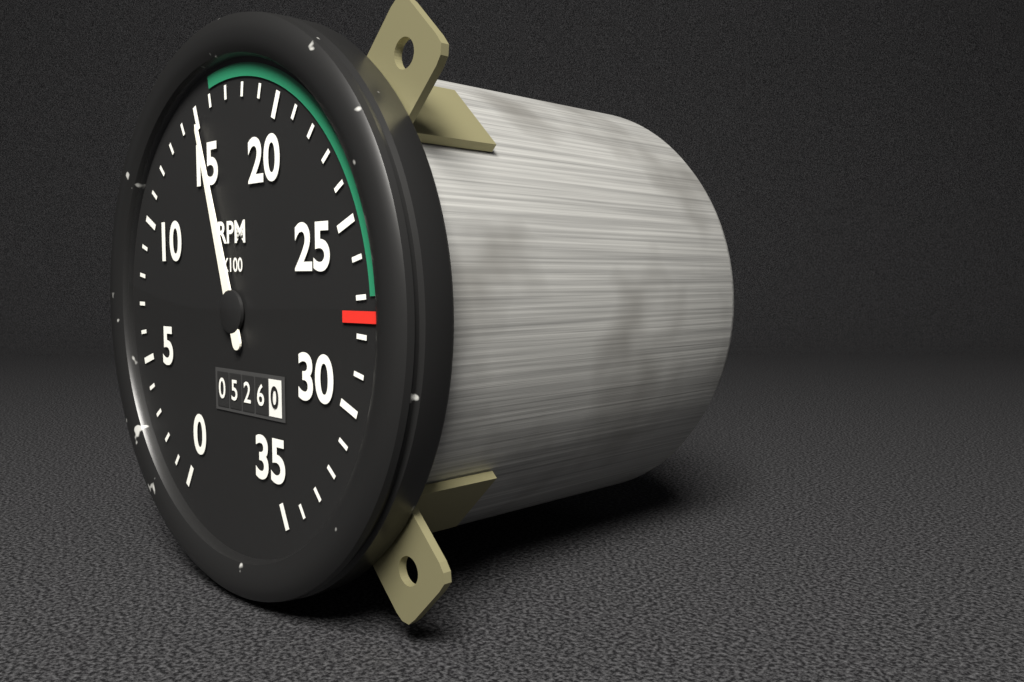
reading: 1500 RPM
